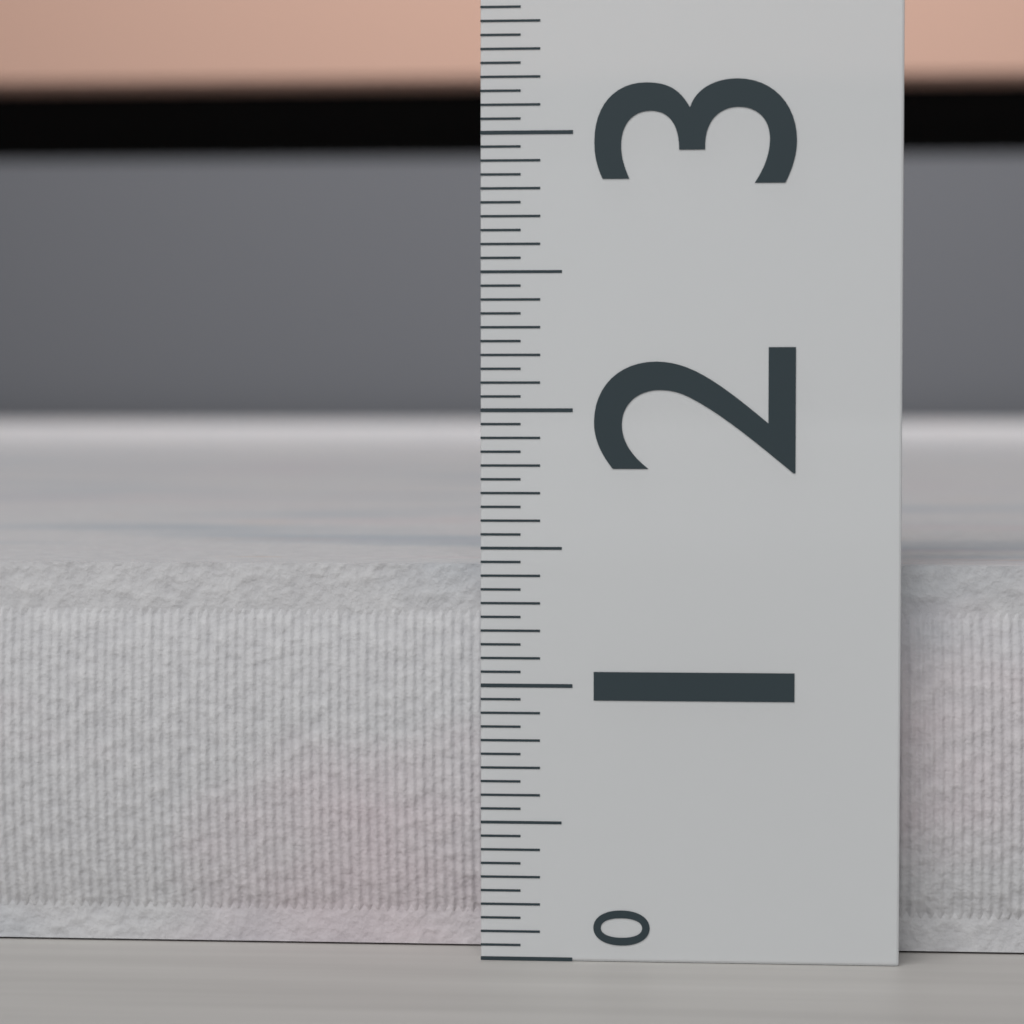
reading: 1.45 (no unit)
